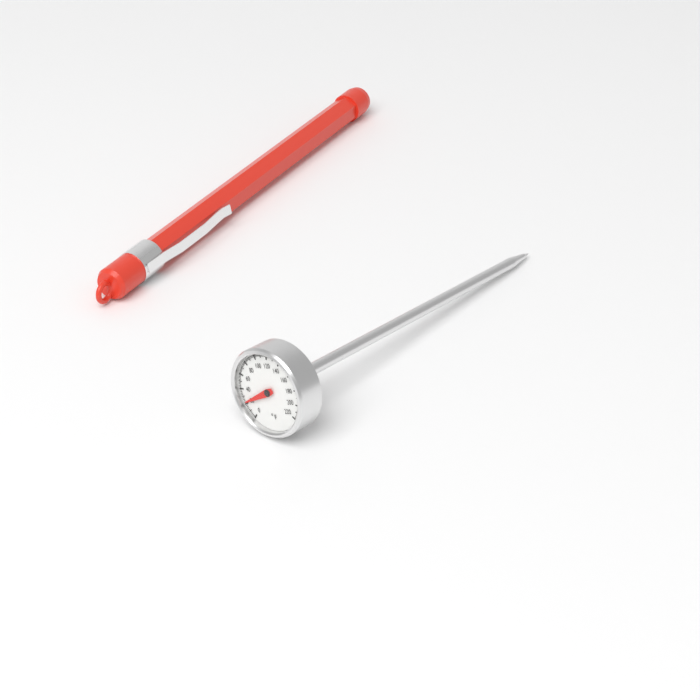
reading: 22 °F
